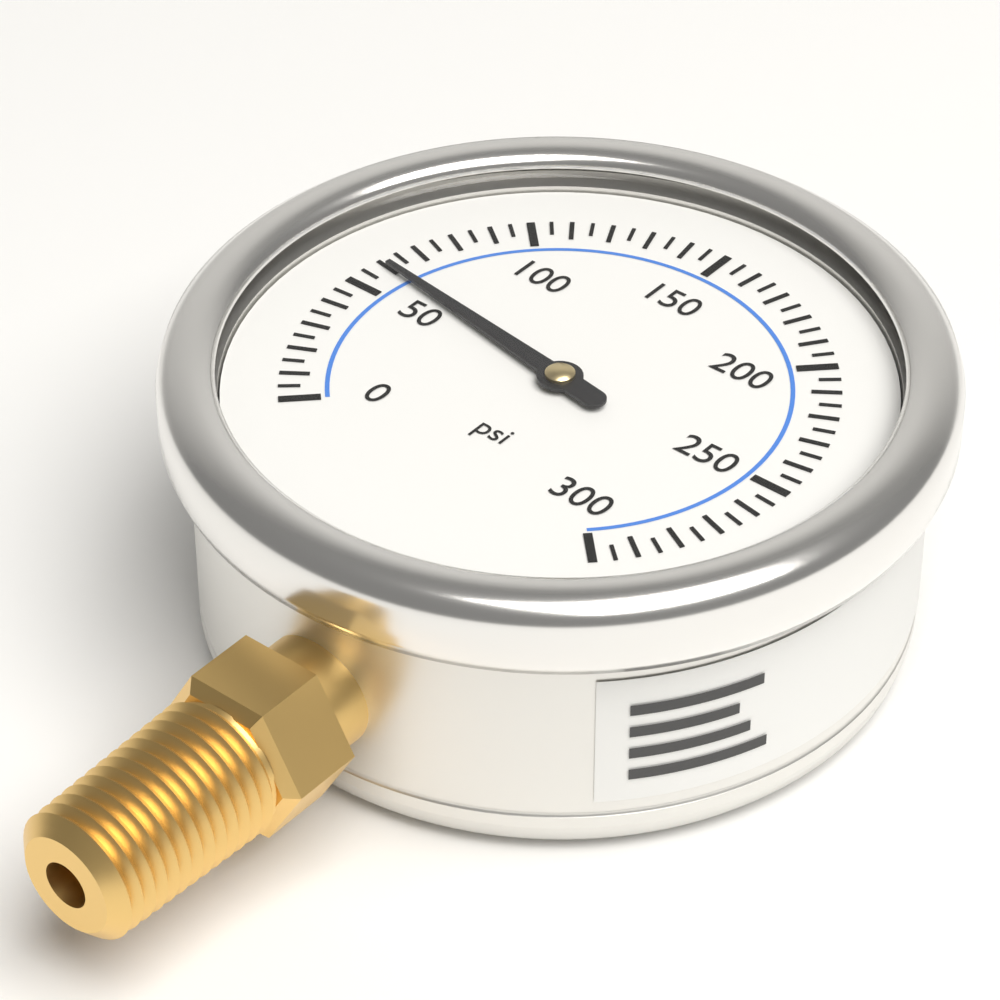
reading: 60 psi
